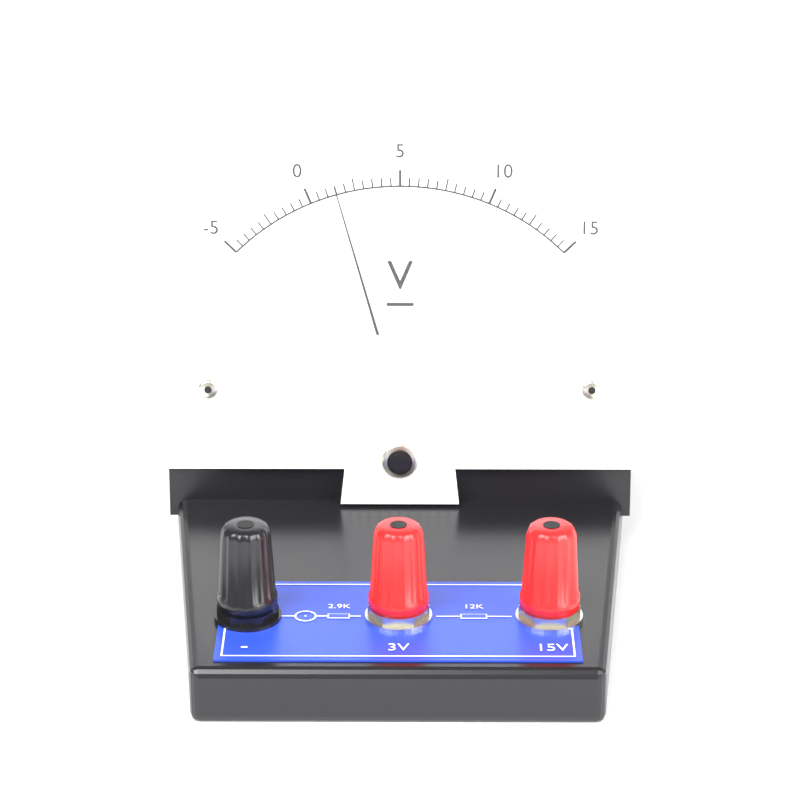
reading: 1.5 V
